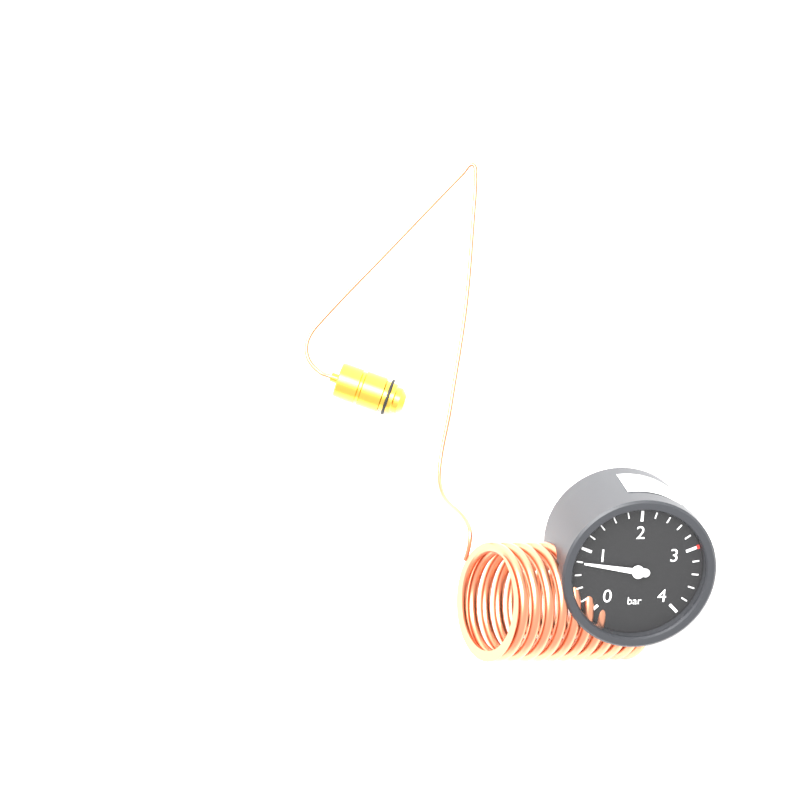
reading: 0.8 bar
